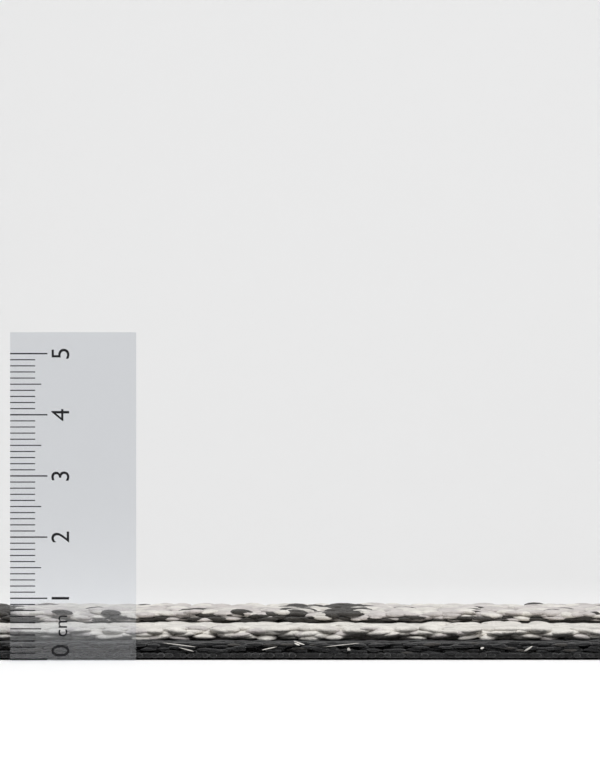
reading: 0.7 cm
